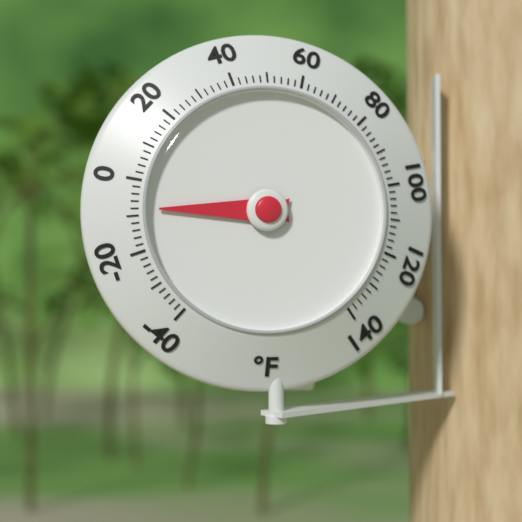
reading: -8 °F
